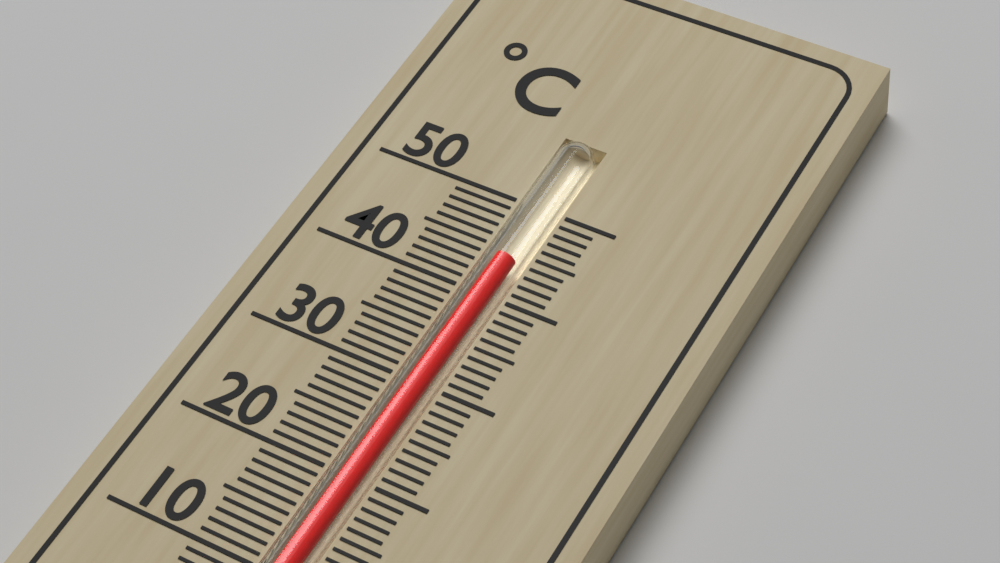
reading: 44 °C
